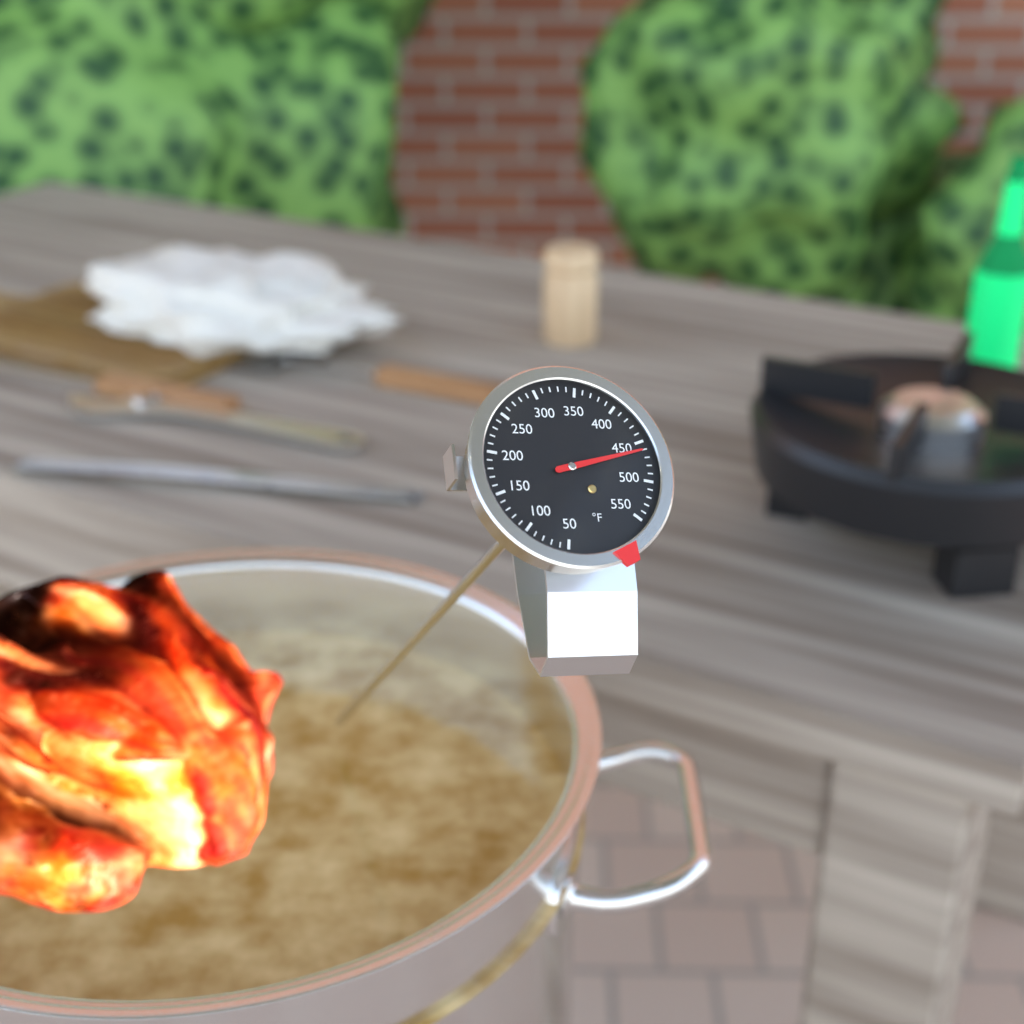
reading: 460 °F
